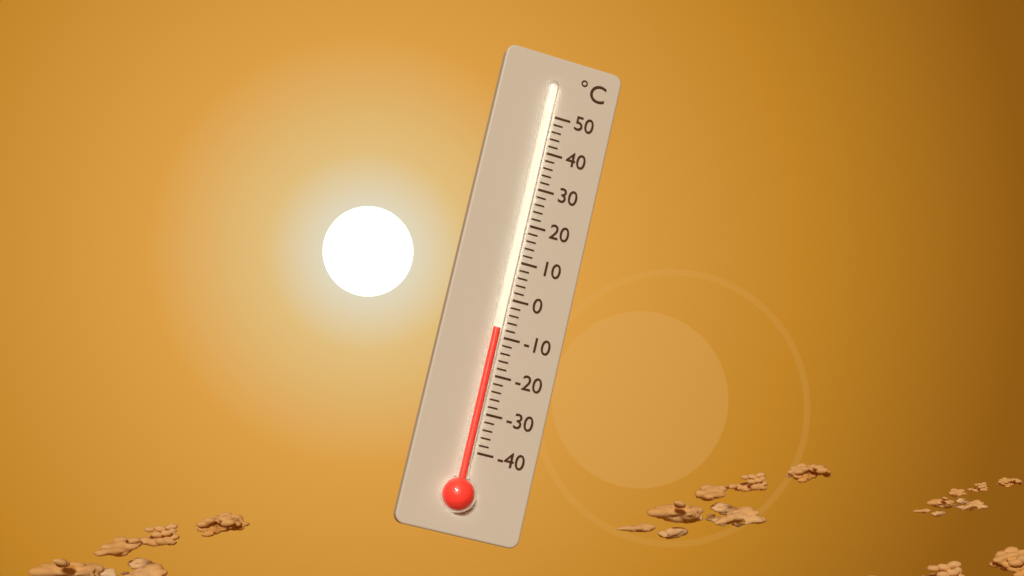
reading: -8 °C
